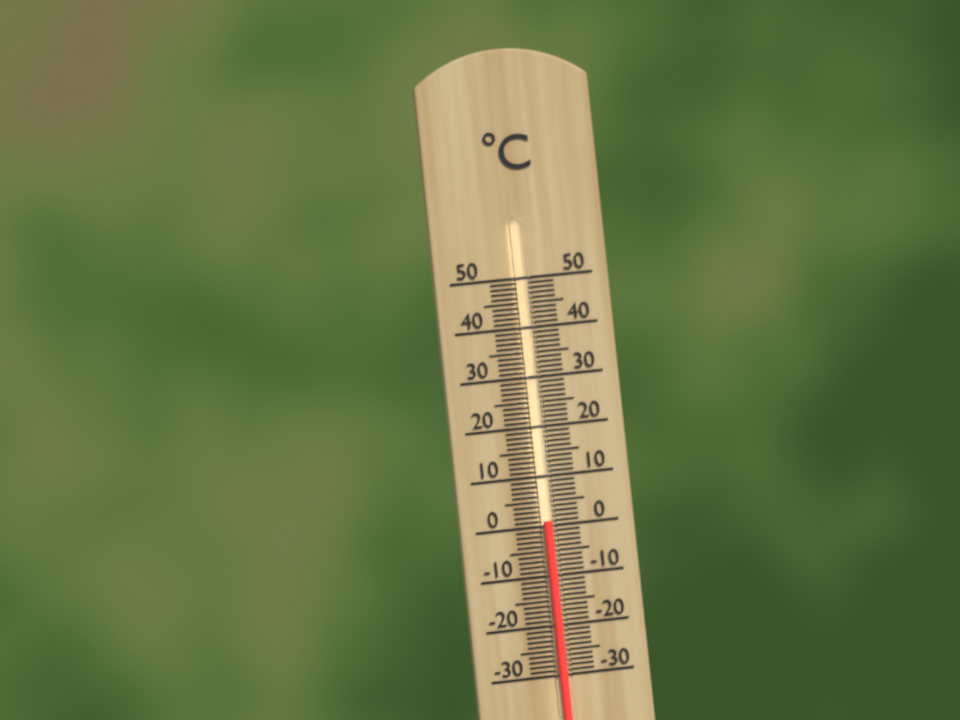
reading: 1 °C
